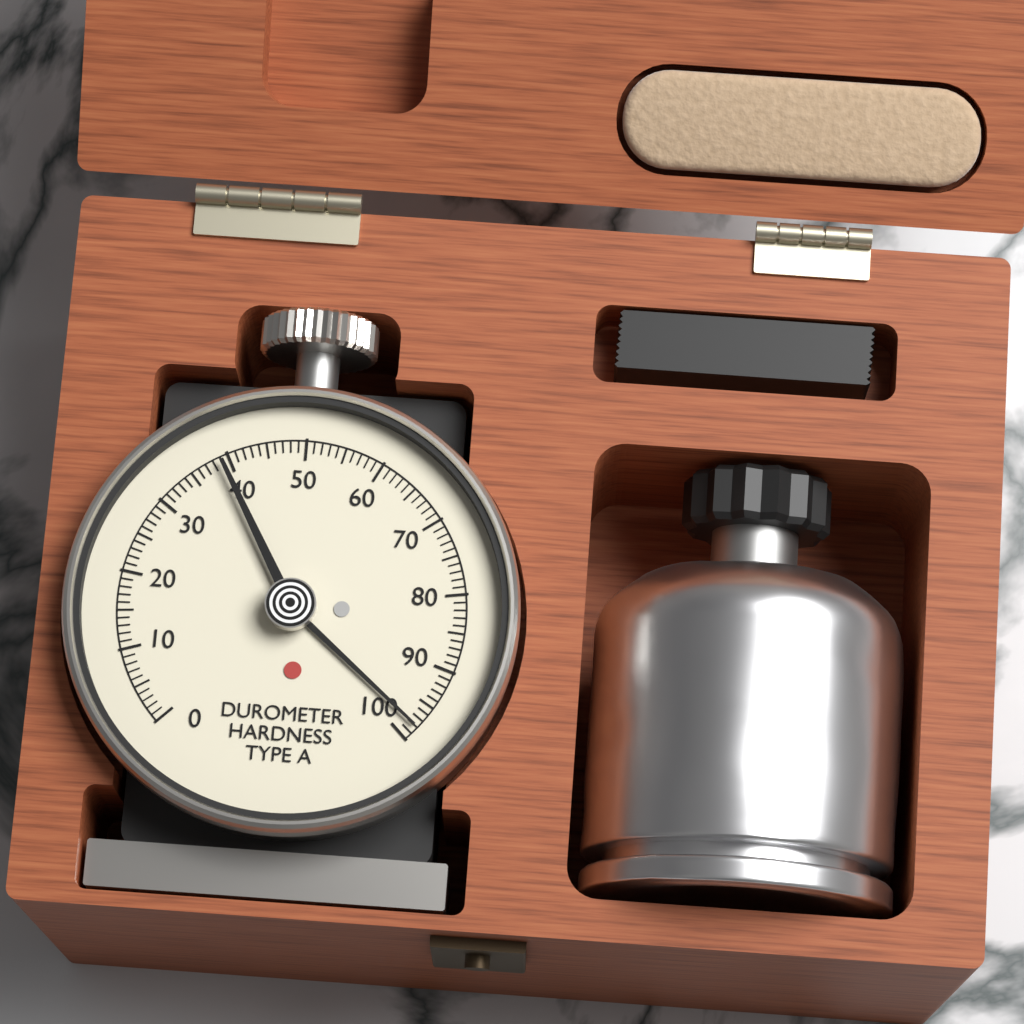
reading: 98 Shore A
